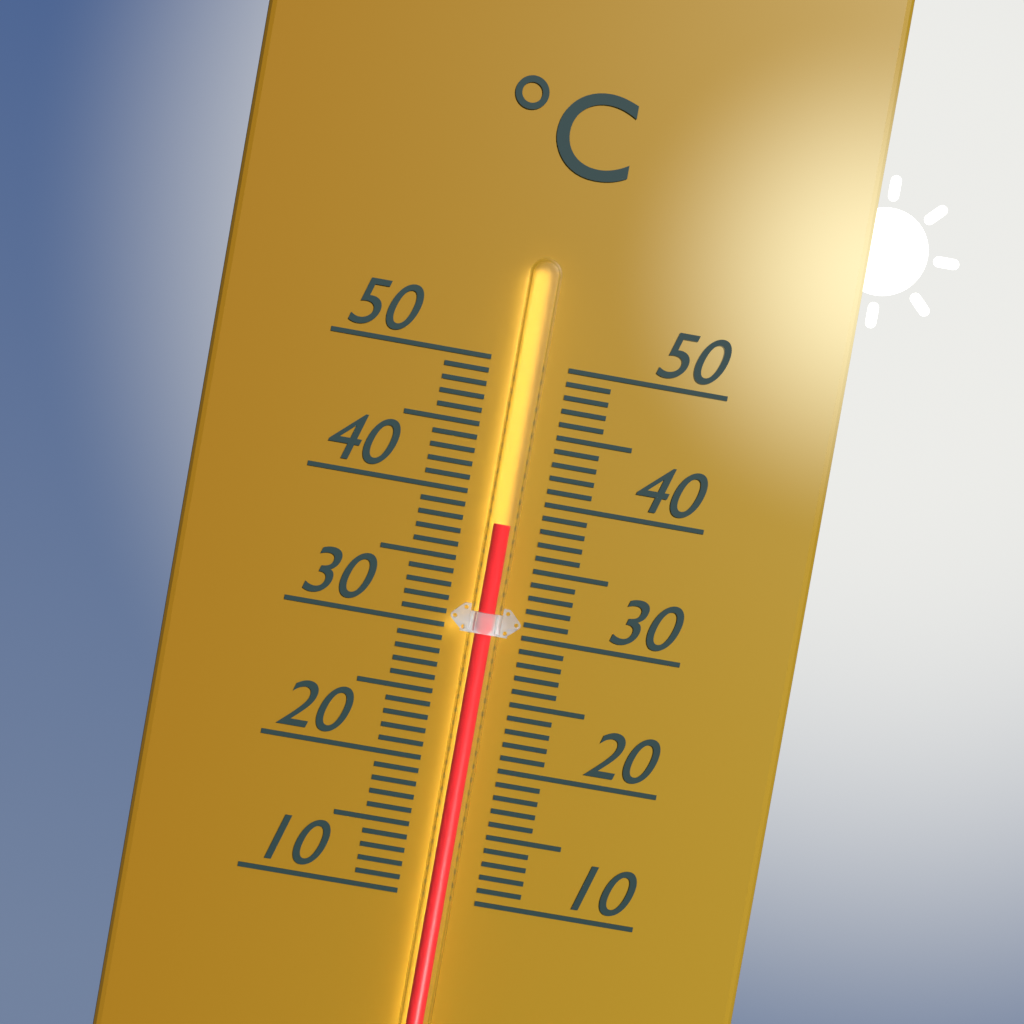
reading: 38 °C
